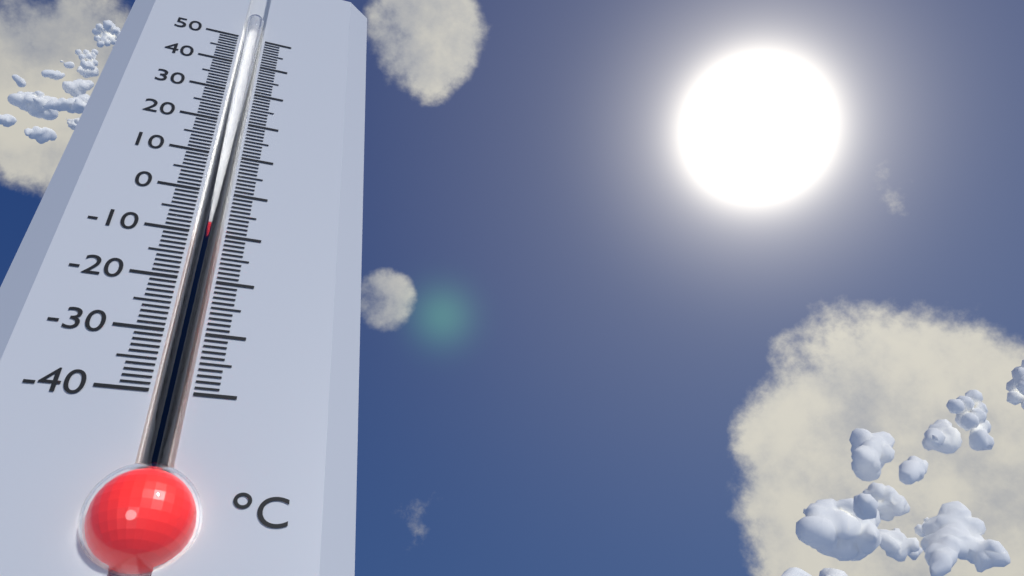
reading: -8 °C
